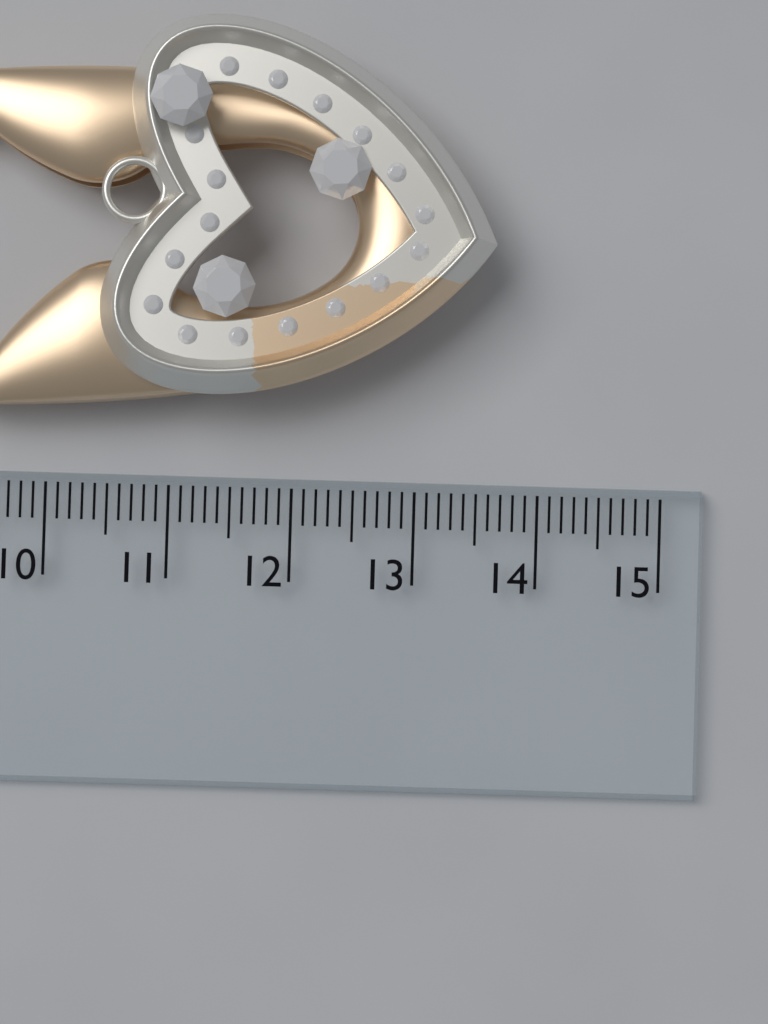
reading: 13.6 cm
